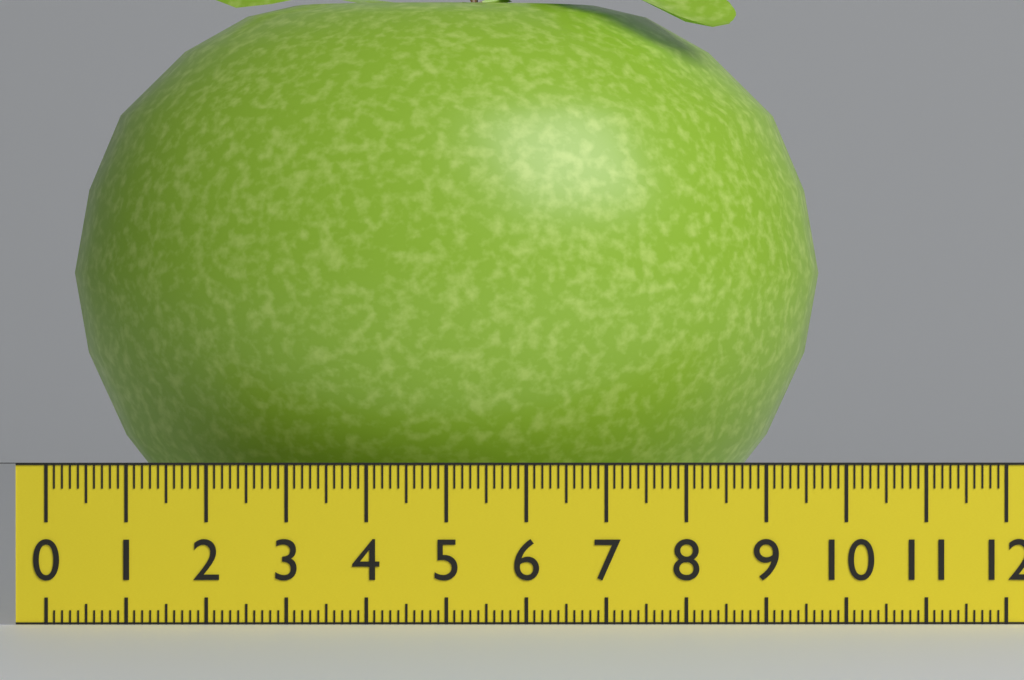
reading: 9.8 (no unit)
